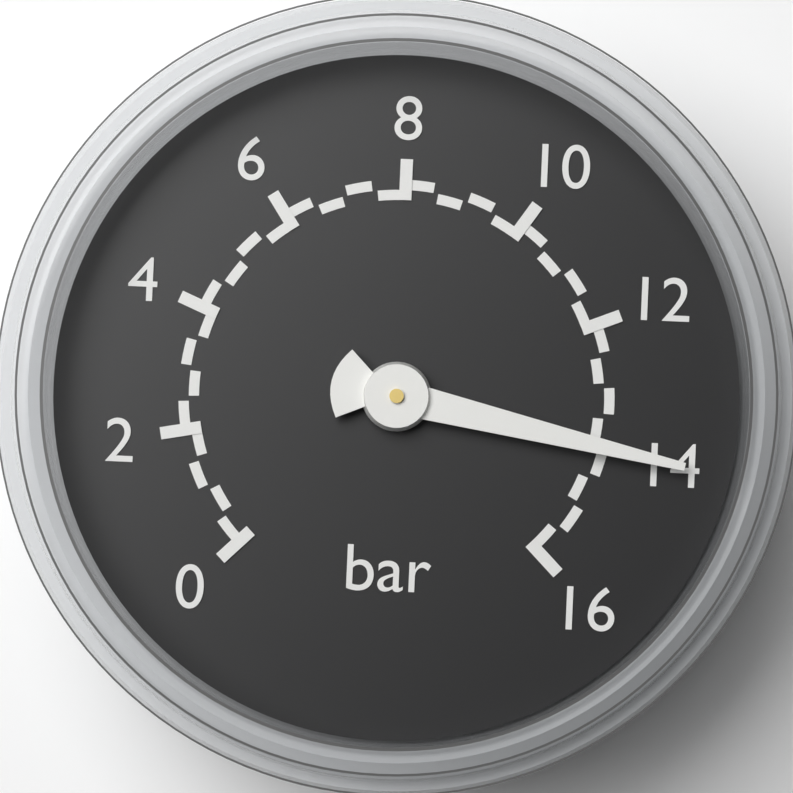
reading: 14.0 bar
